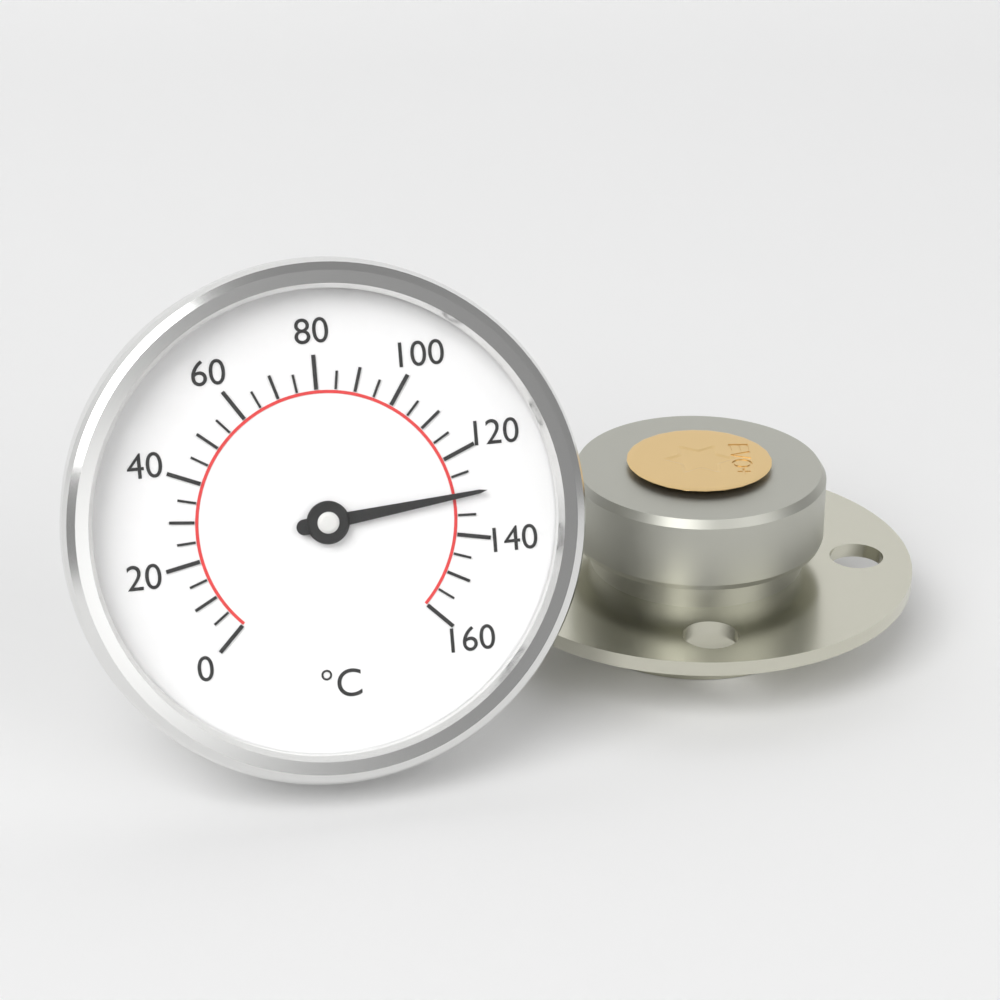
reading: 130 °C
